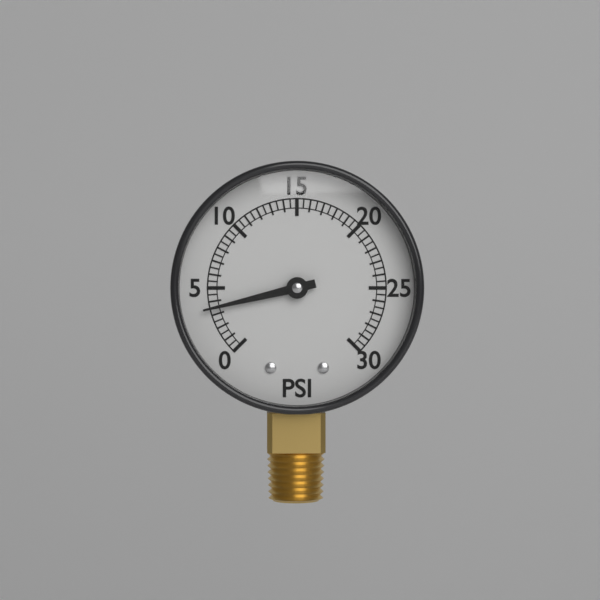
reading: 3.5 psi
